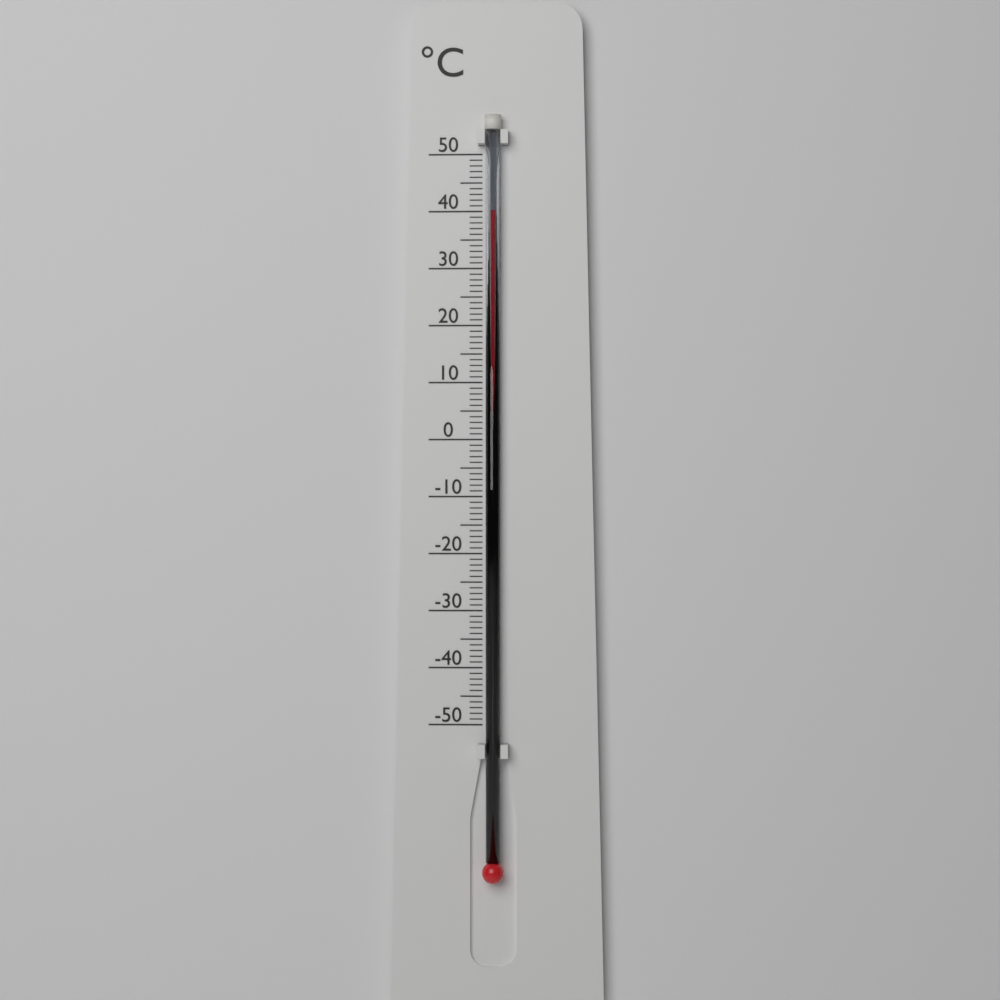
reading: 40 °C
